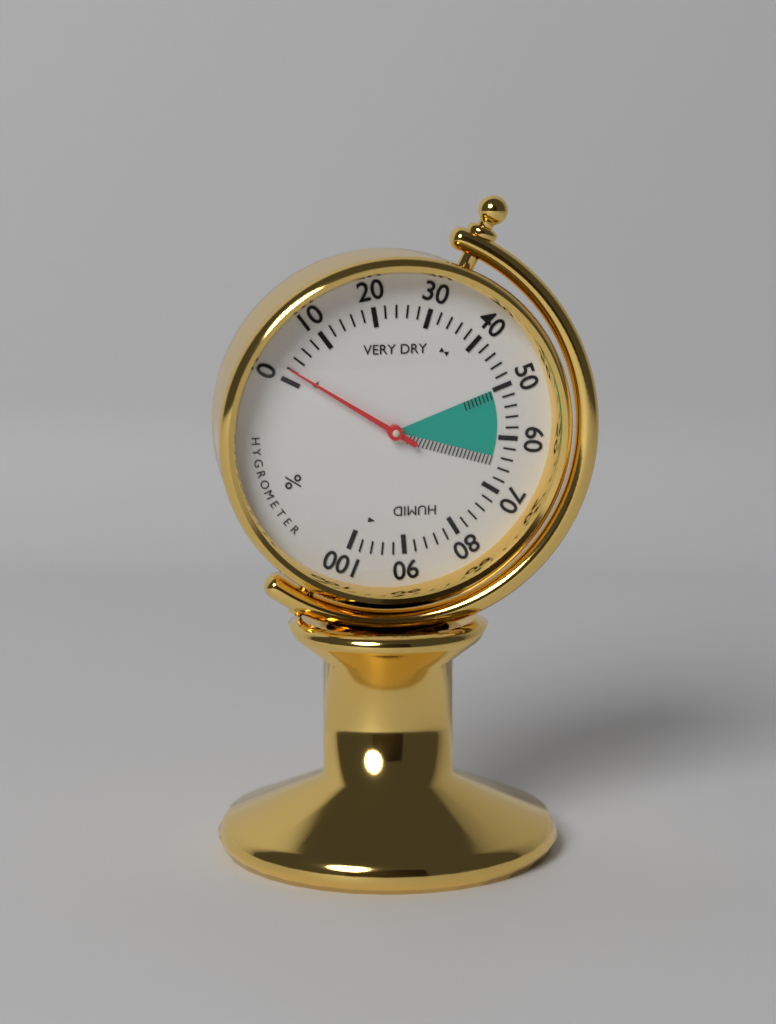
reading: 2 %
